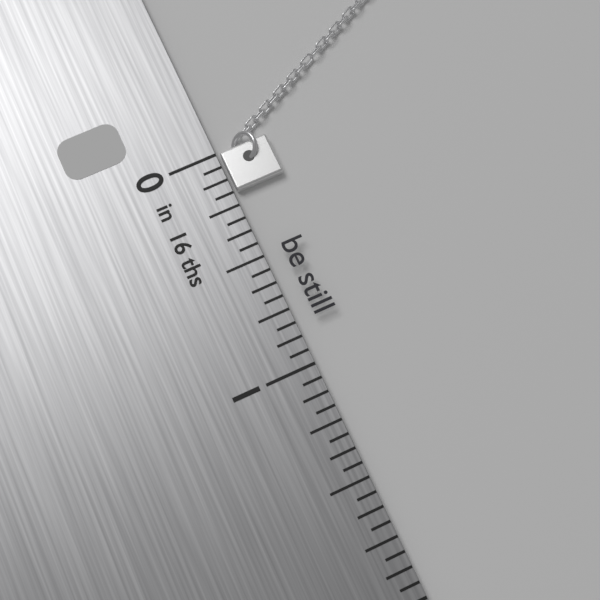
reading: 0.1875 in
